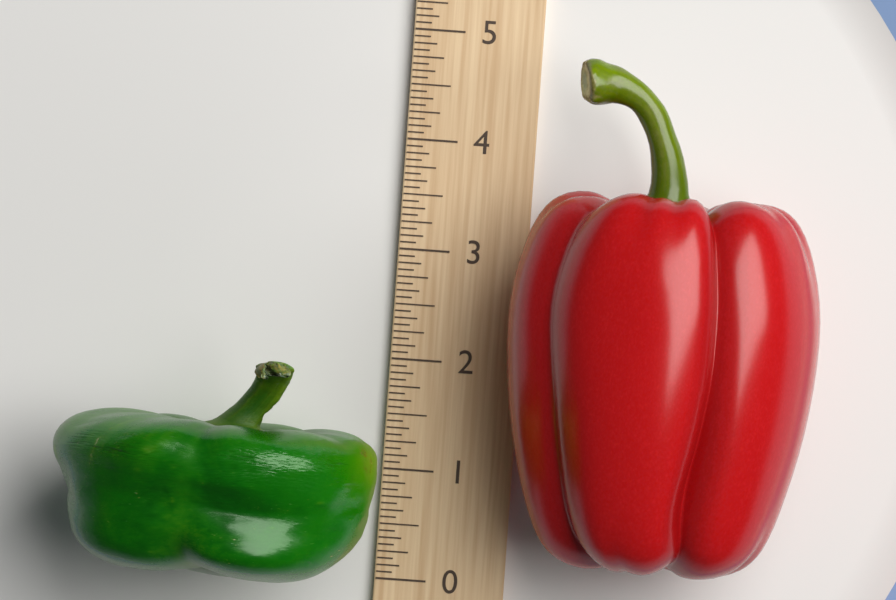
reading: 1.9375 (no unit)
